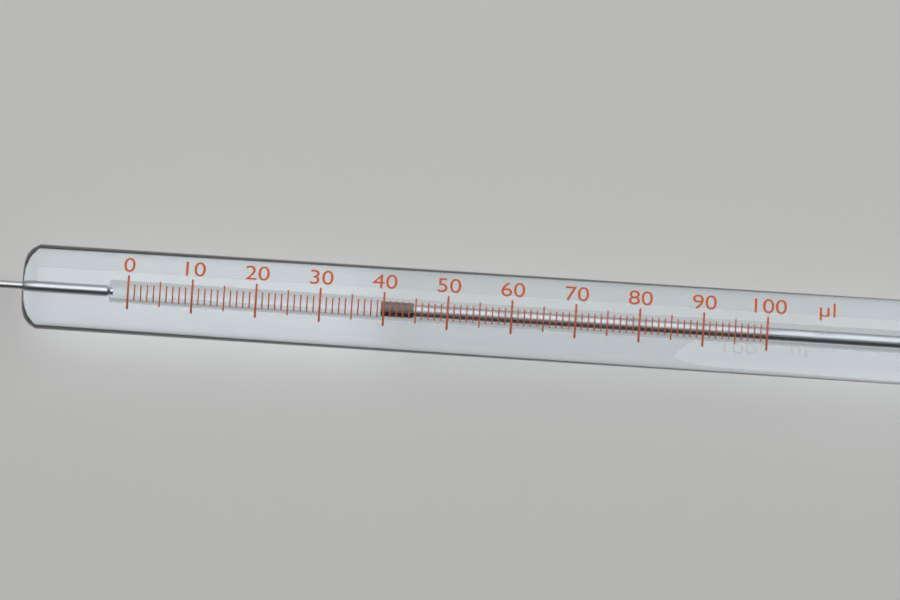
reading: 40 µl
